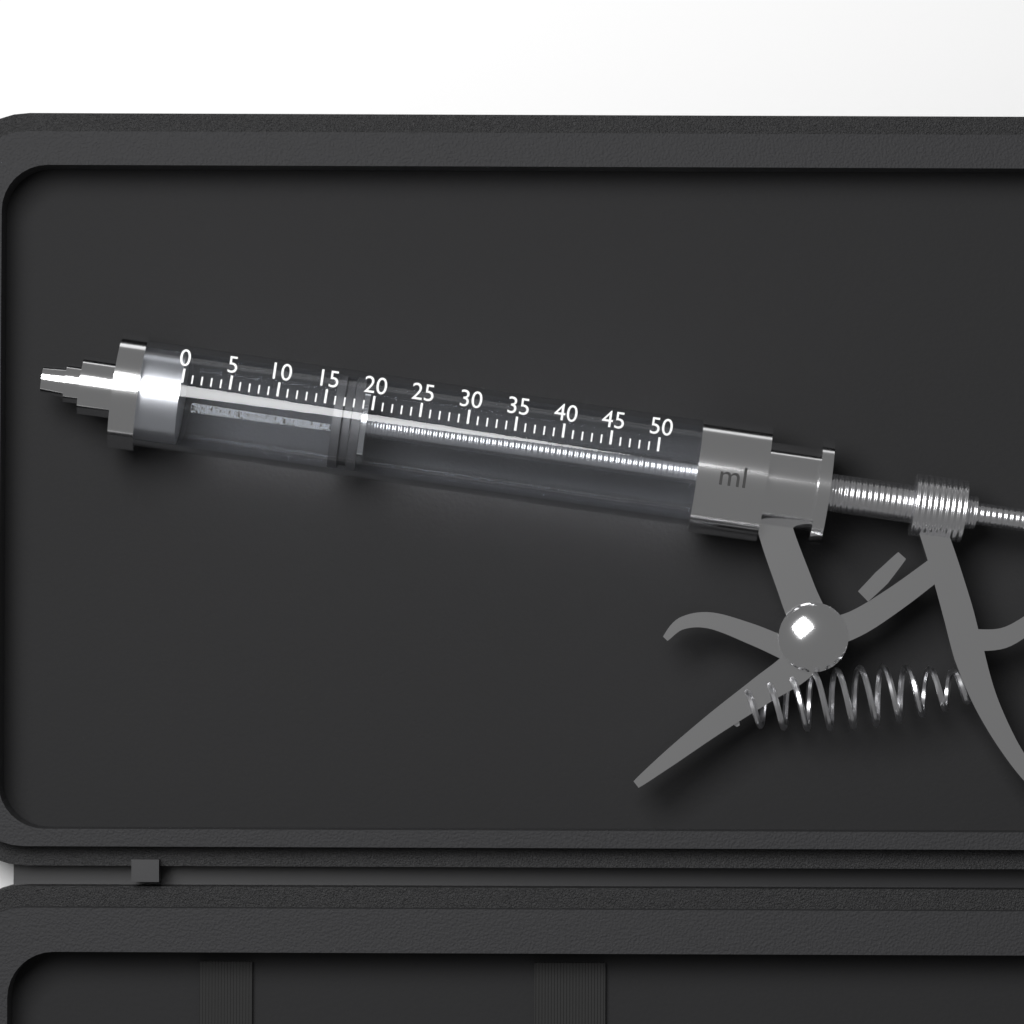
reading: 16 ml
